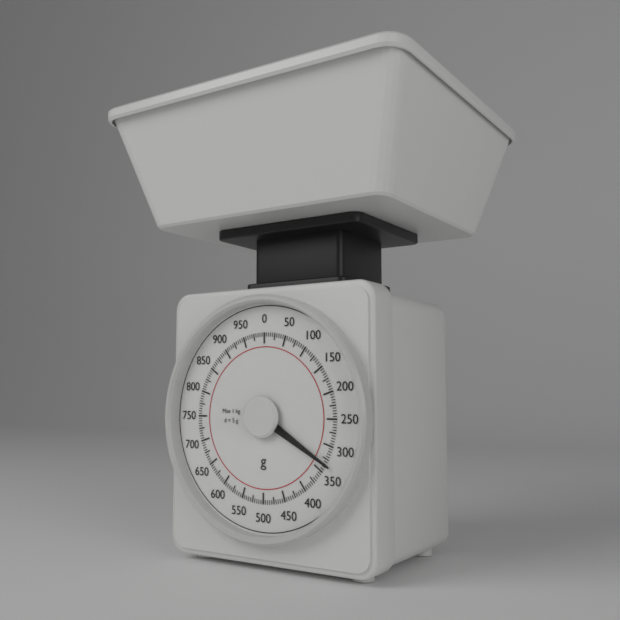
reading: 335 g
